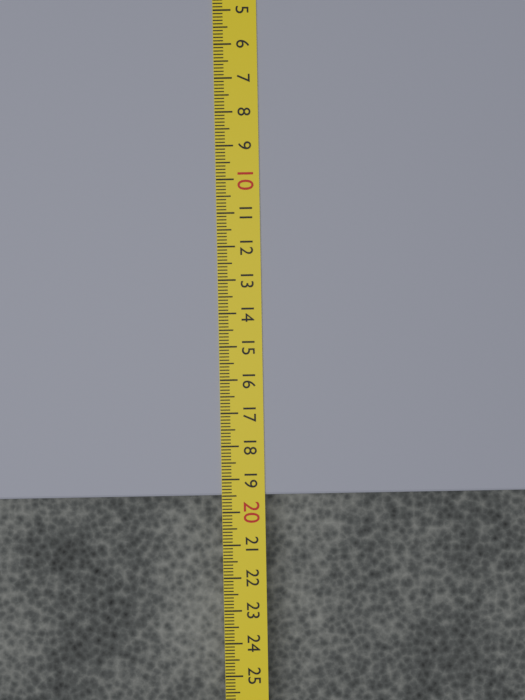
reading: 19.5 cm
